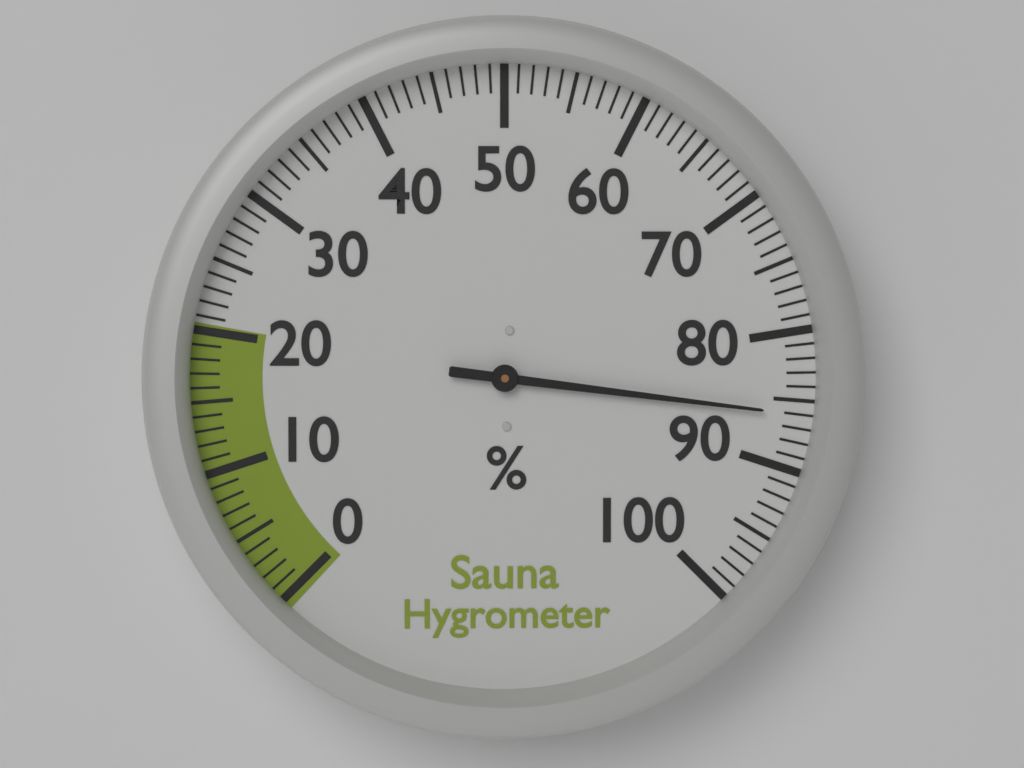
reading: 86 %
